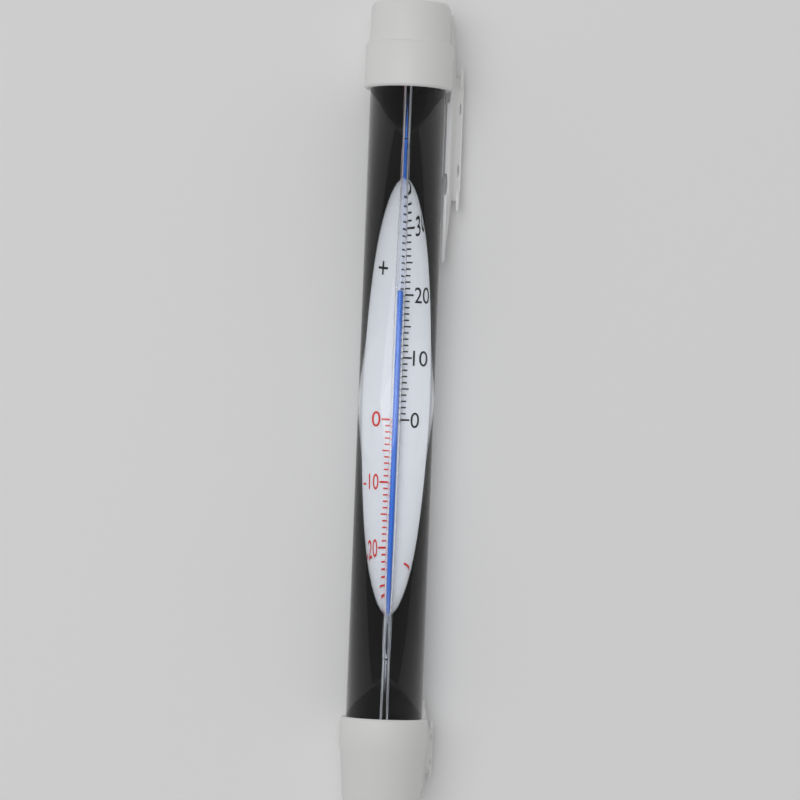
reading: 21 °C
